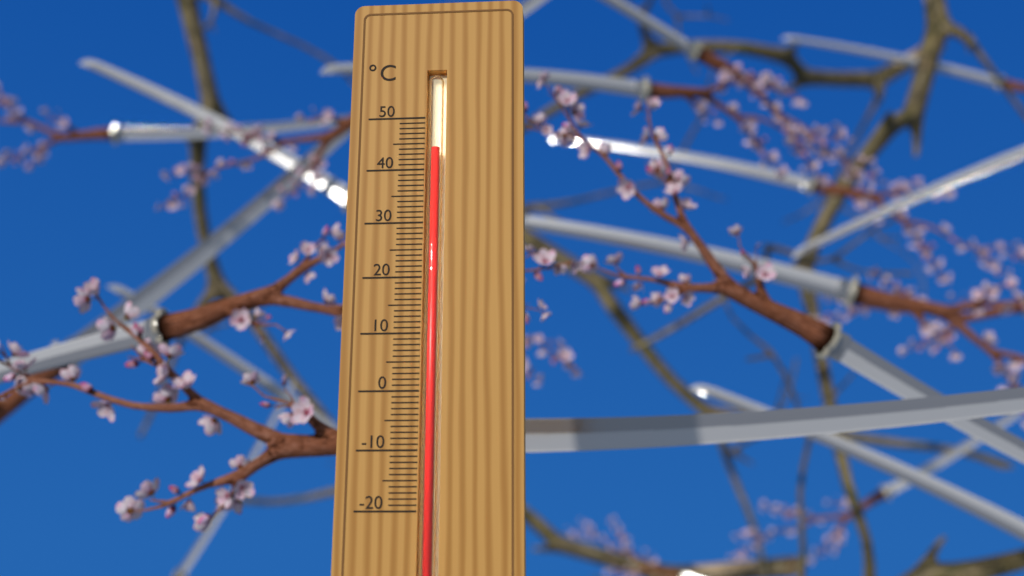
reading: 44 °C
